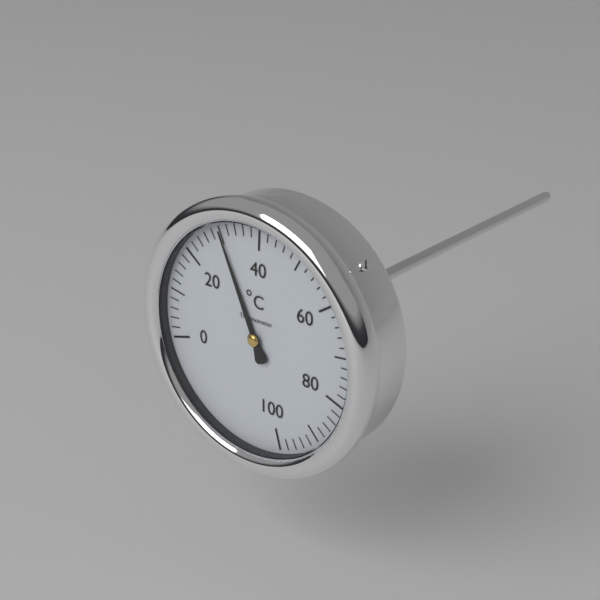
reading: 30 °C
